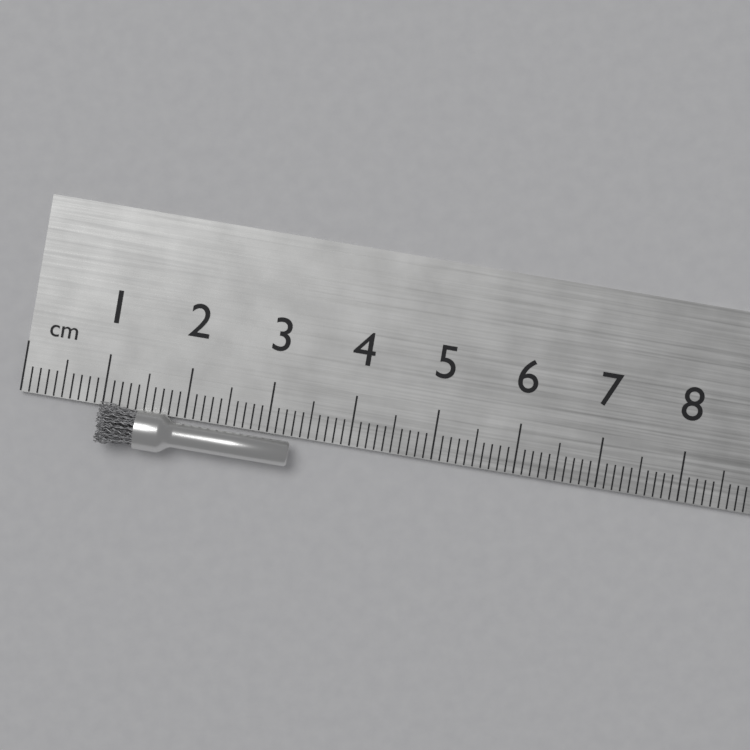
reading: 3.3 cm
